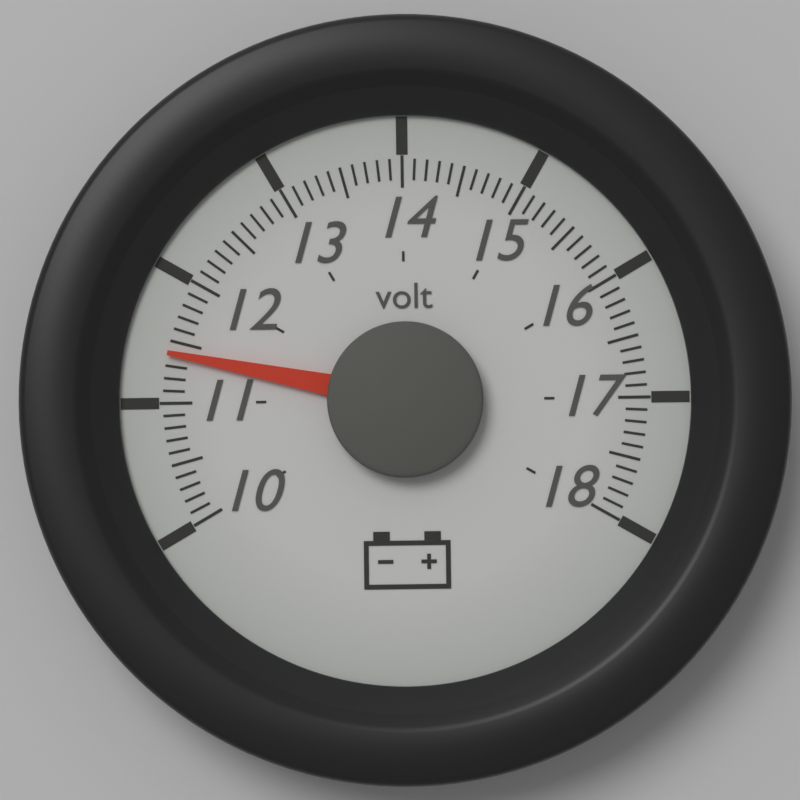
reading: 11.4 volt
